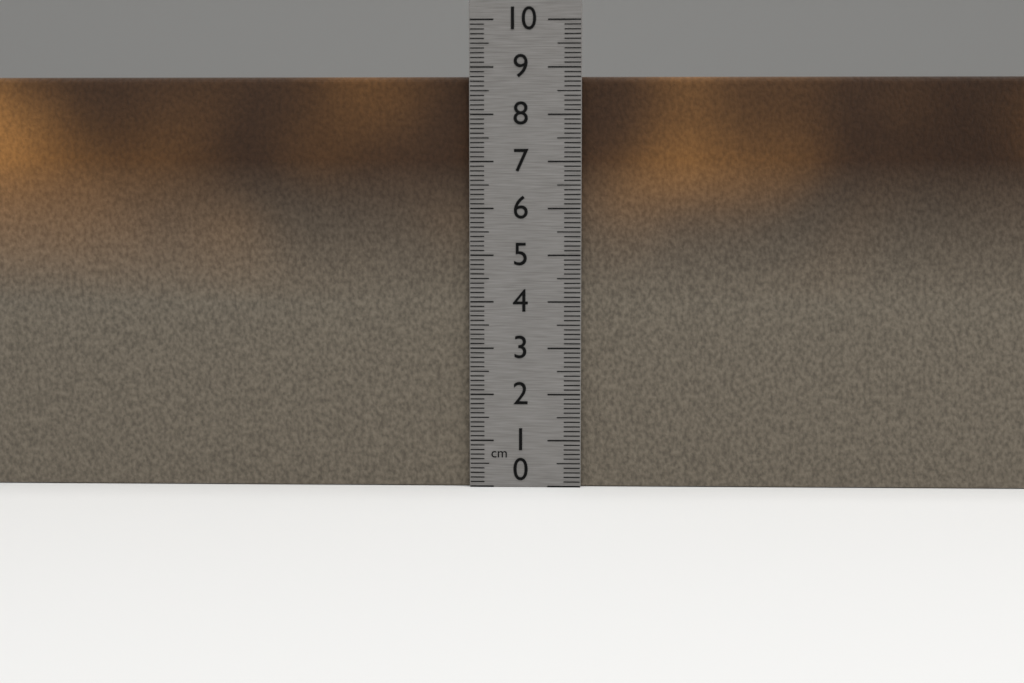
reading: 8.8 cm
